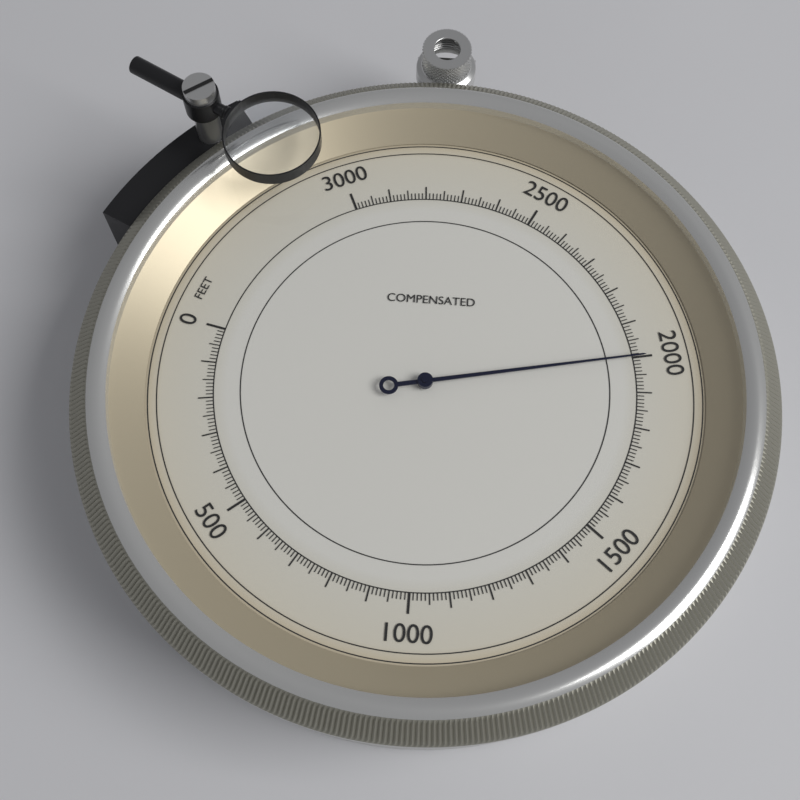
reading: 2000 feet
